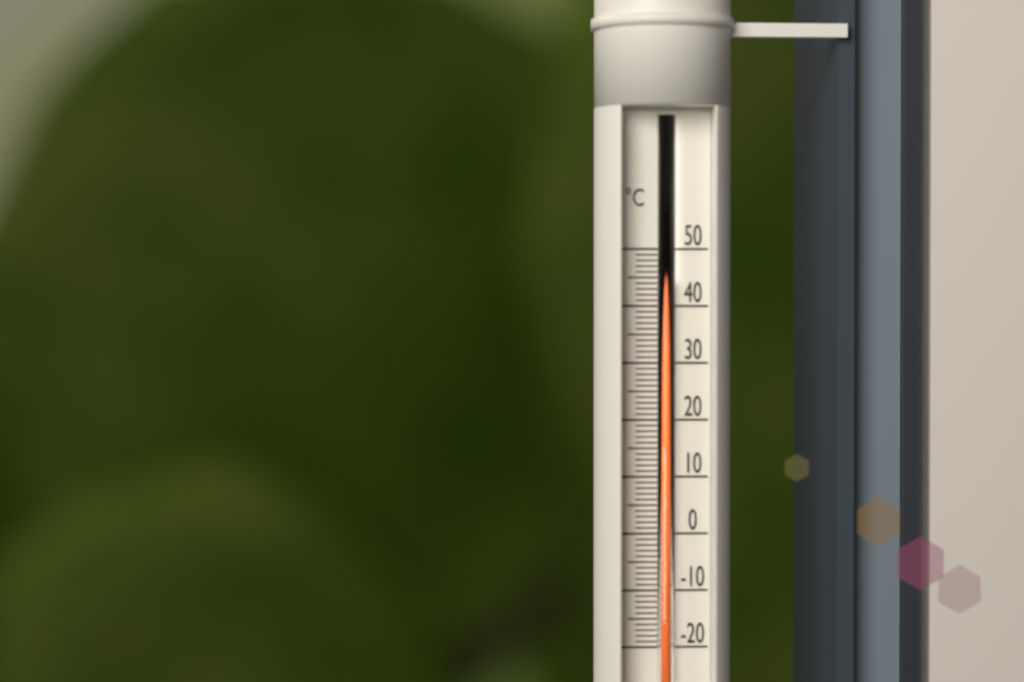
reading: 45 °C
